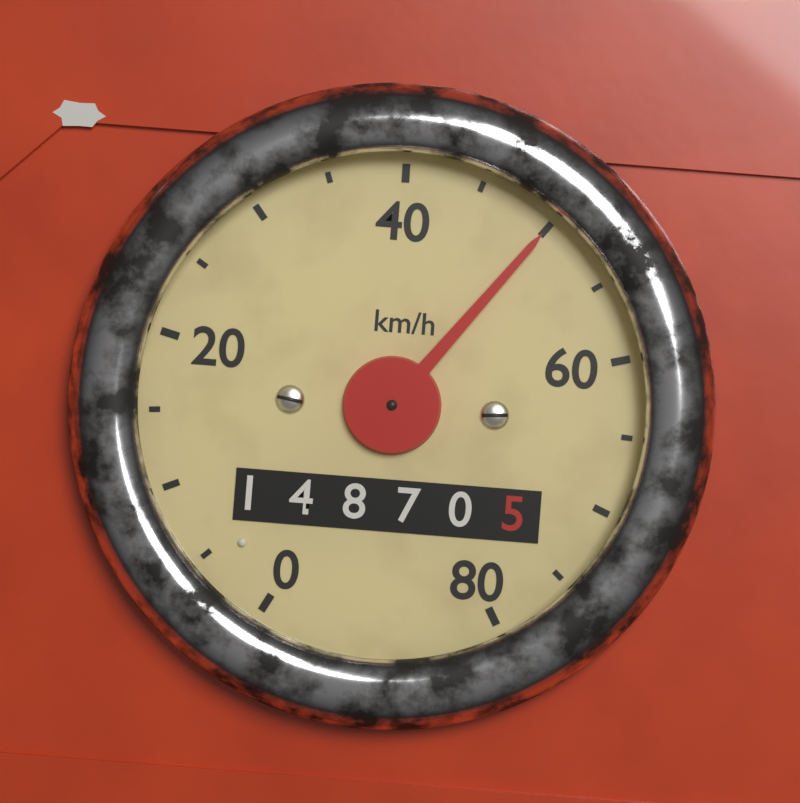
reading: 50 km/h
